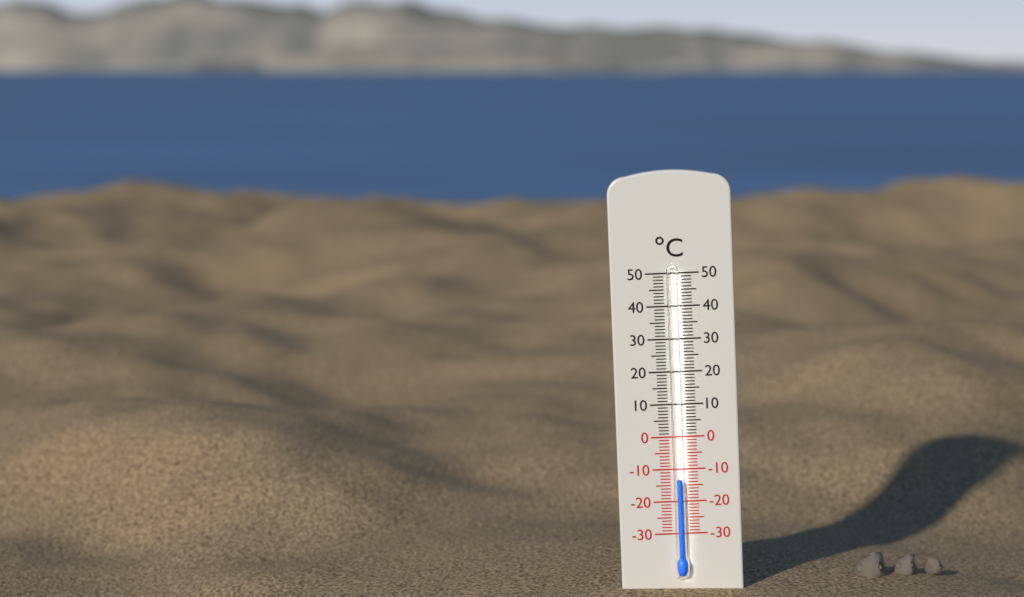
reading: -13 °C
